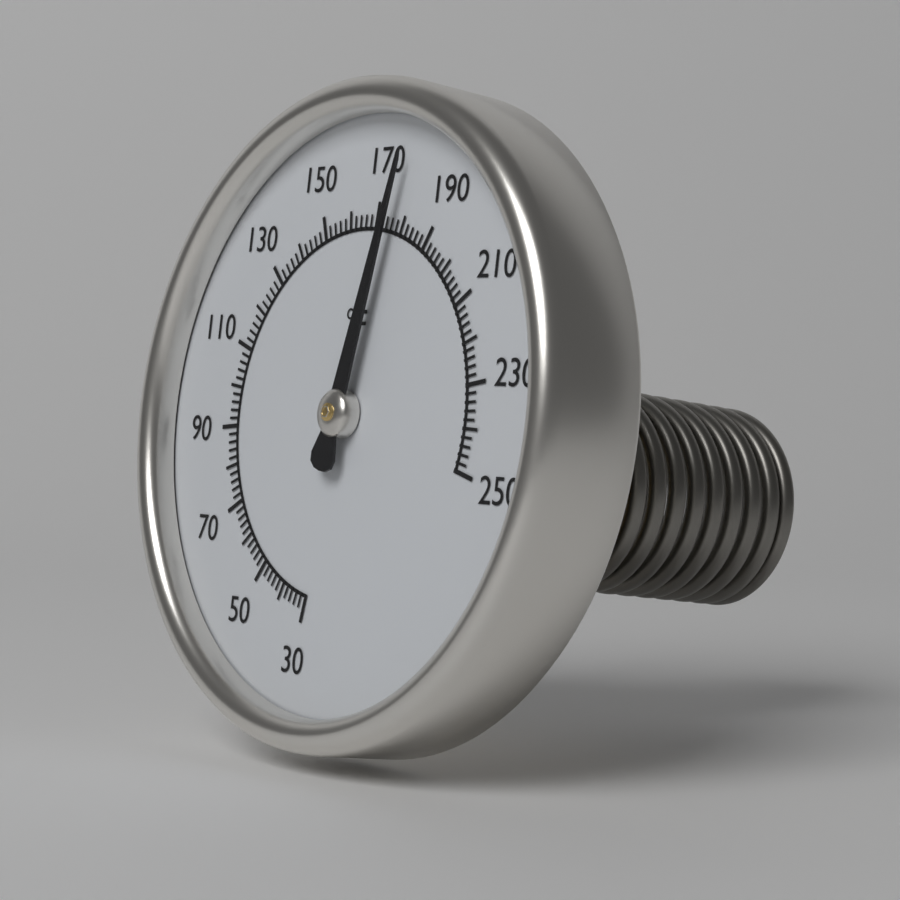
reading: 176 °F
